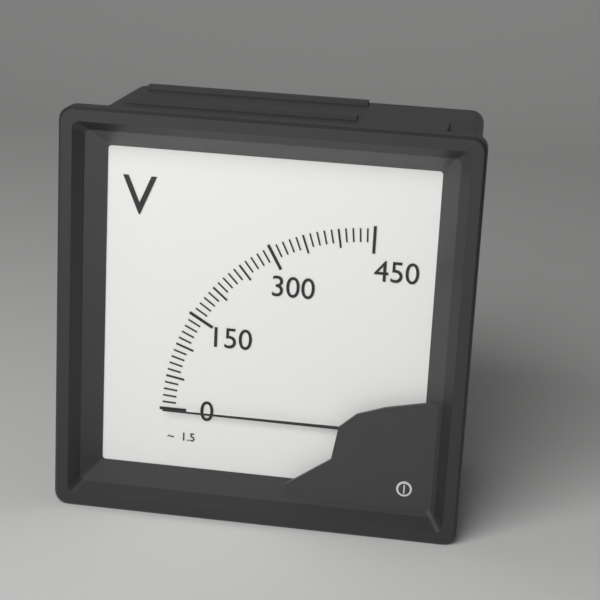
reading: 0 V
